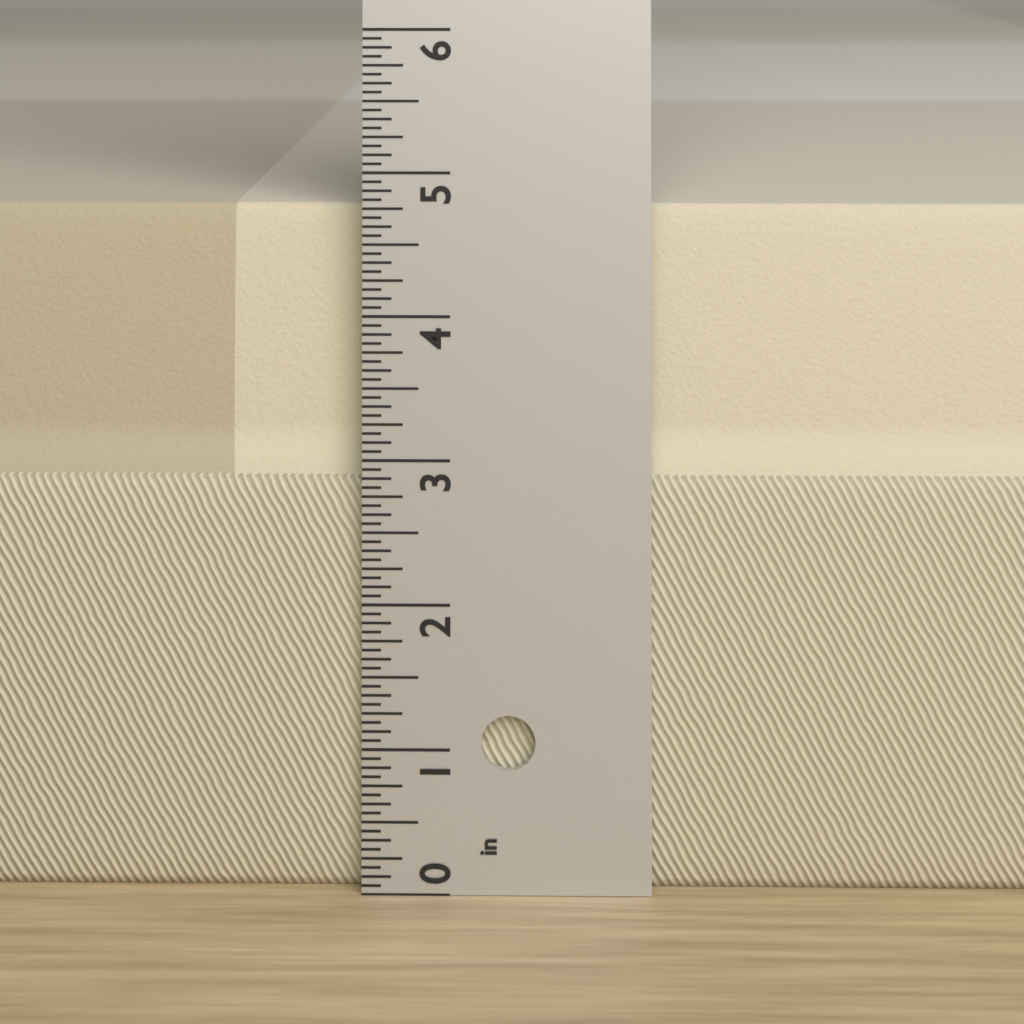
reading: 4.7500 in
